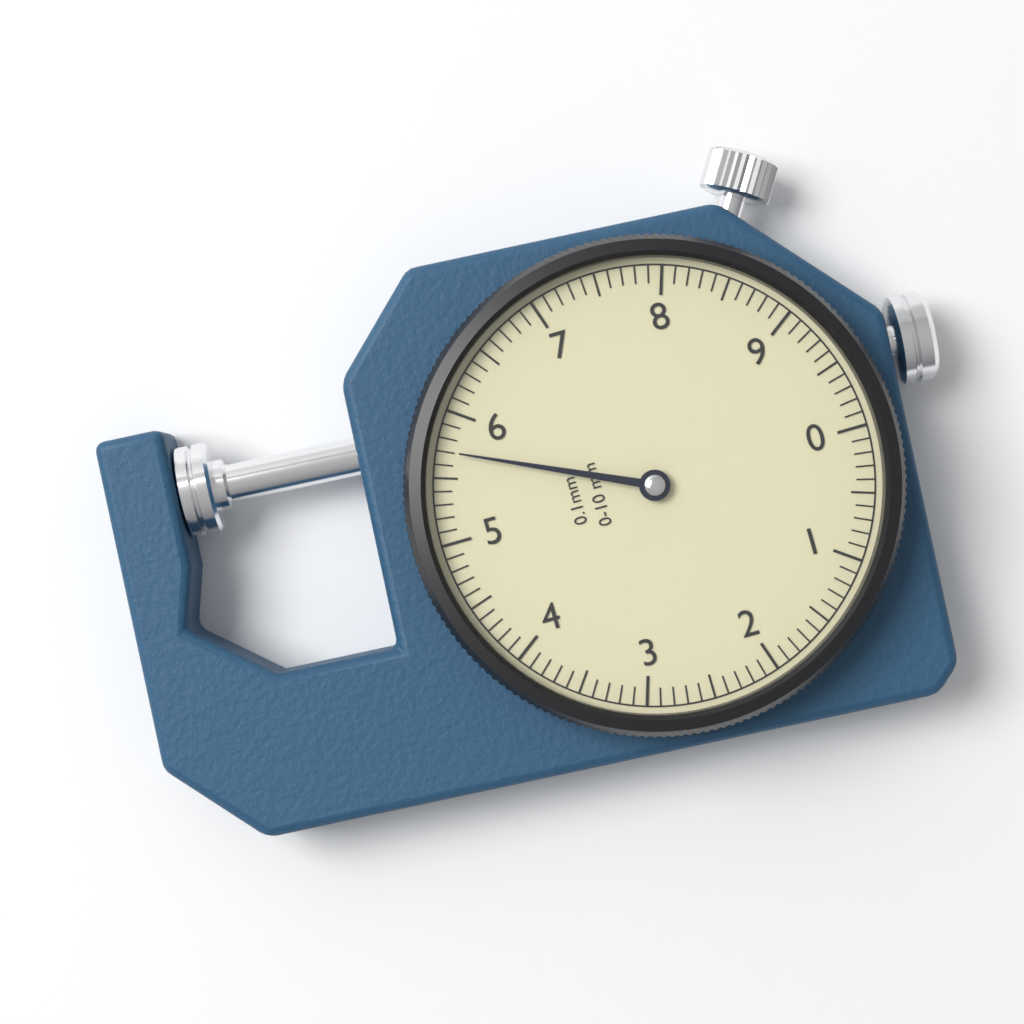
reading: 5.7 mm
